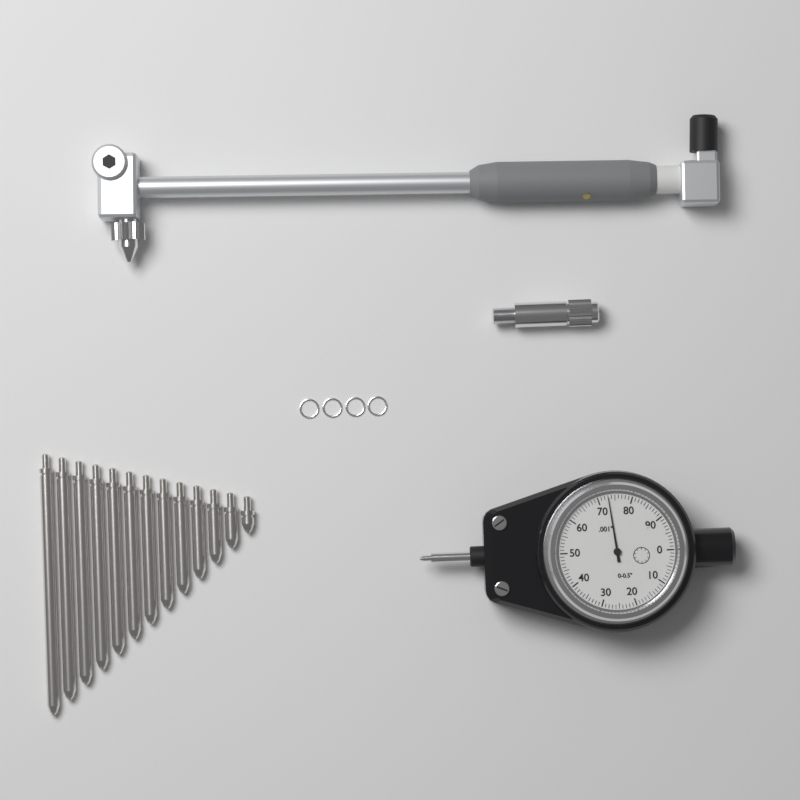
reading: 0.073 in
